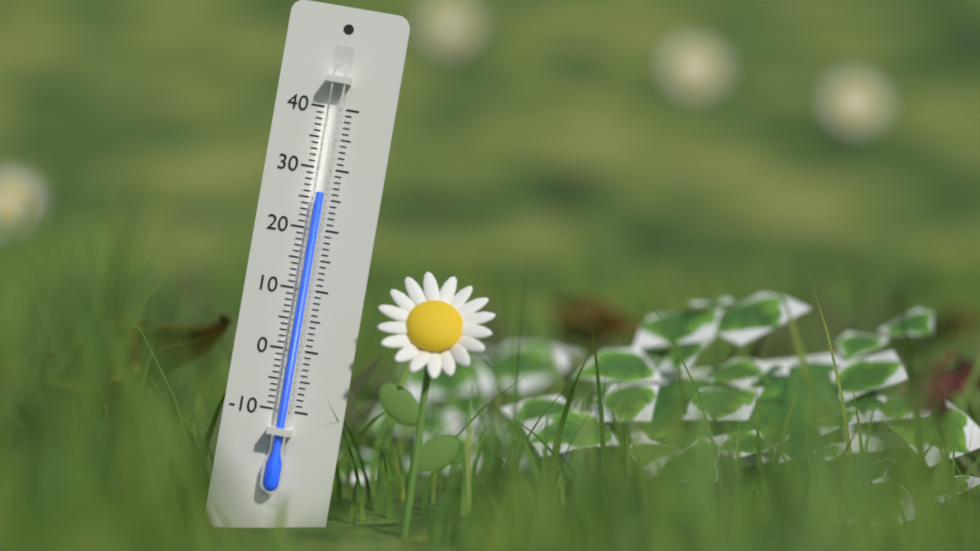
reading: 26 (no unit)
